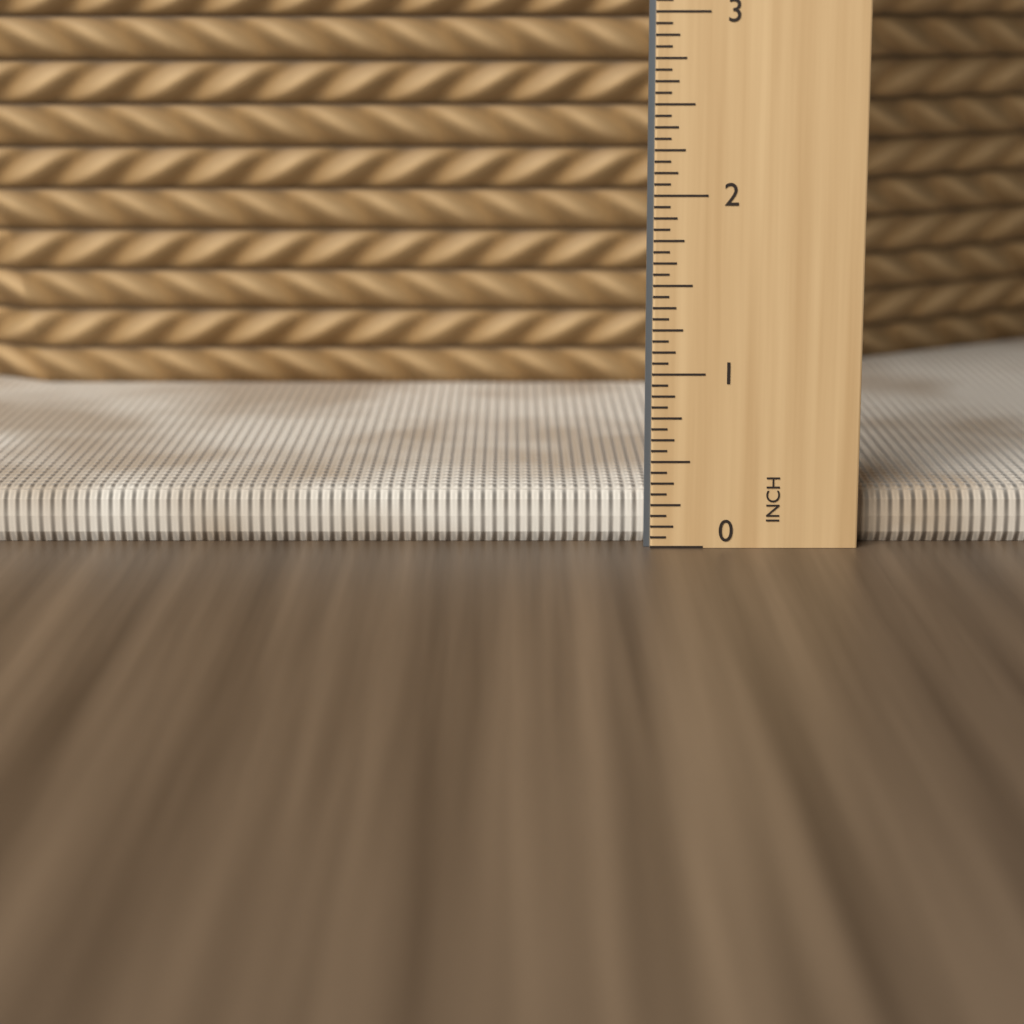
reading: 0.3125 in
